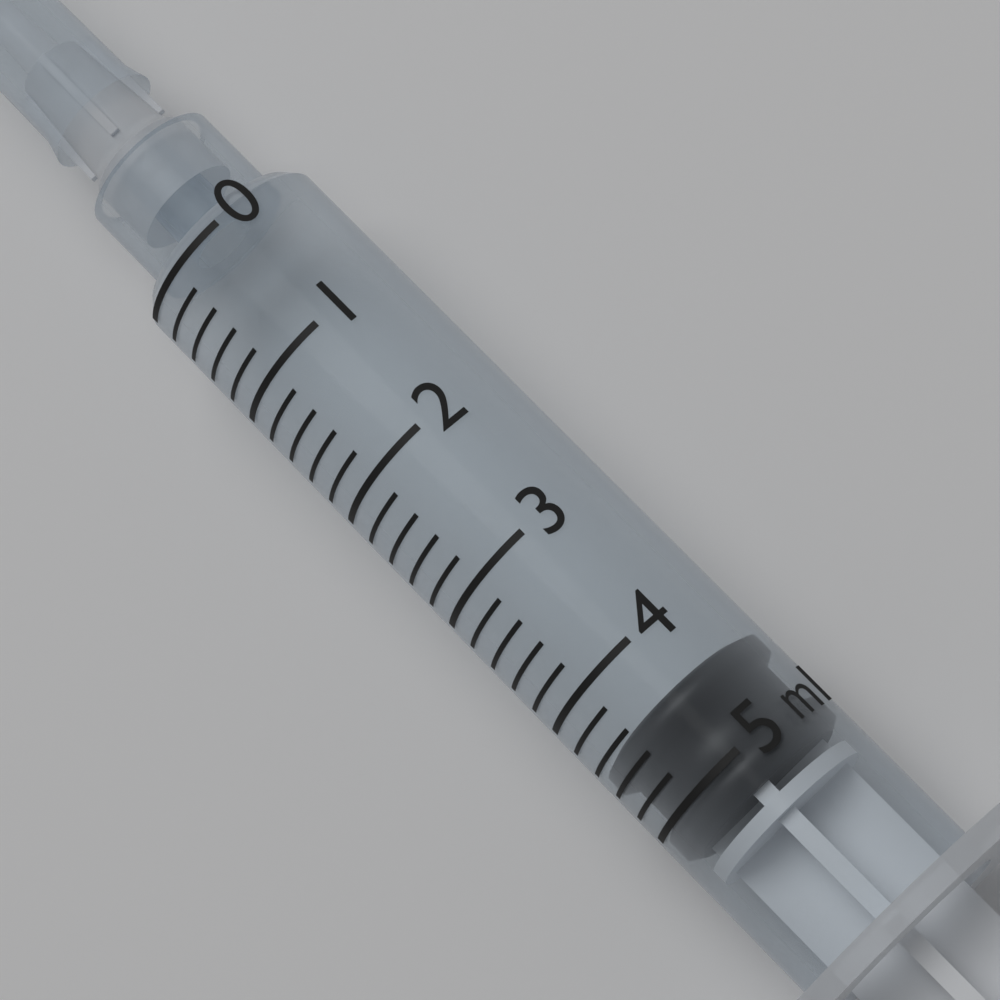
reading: 4.4 ml
